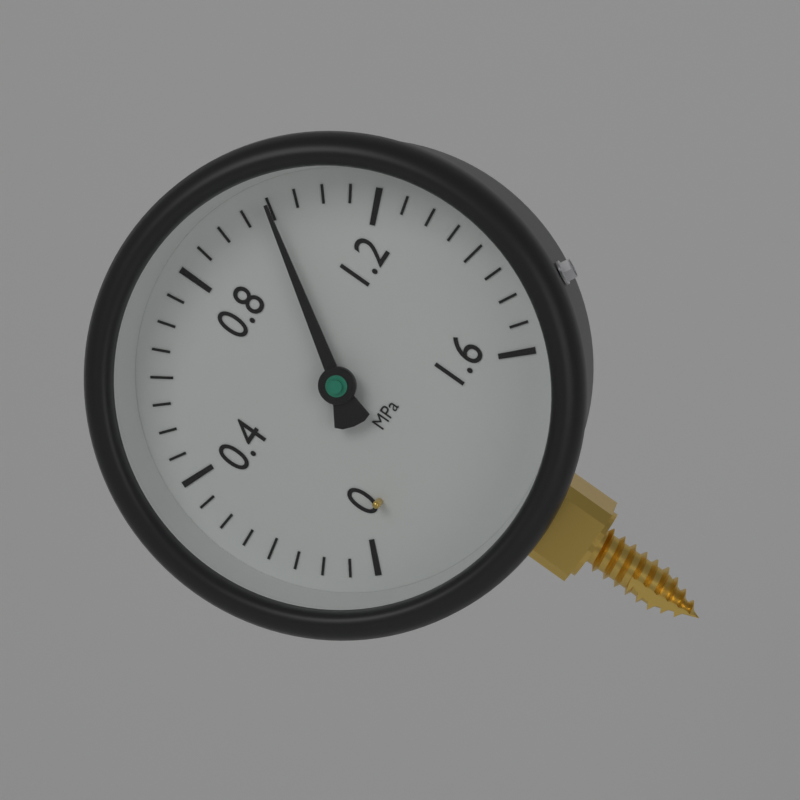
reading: 1.00 MPa
